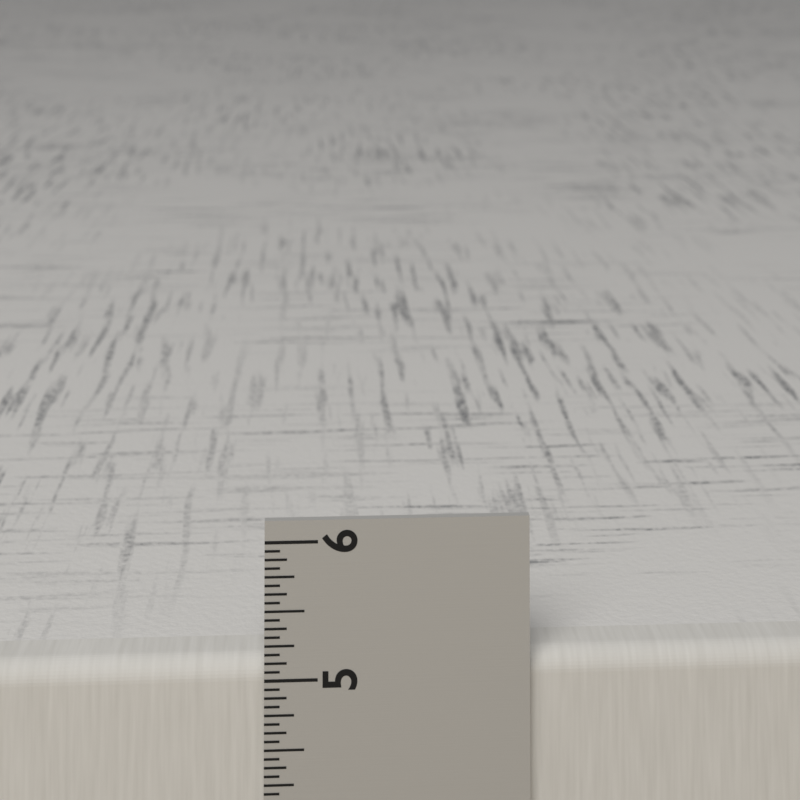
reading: 5.1250 in
